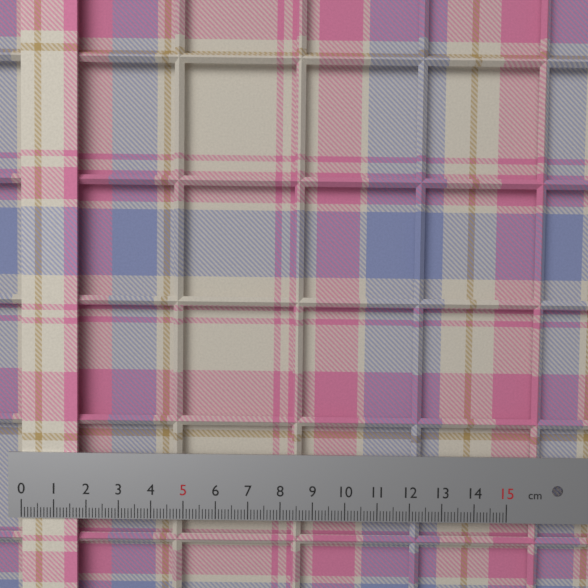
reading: 1.7 cm
